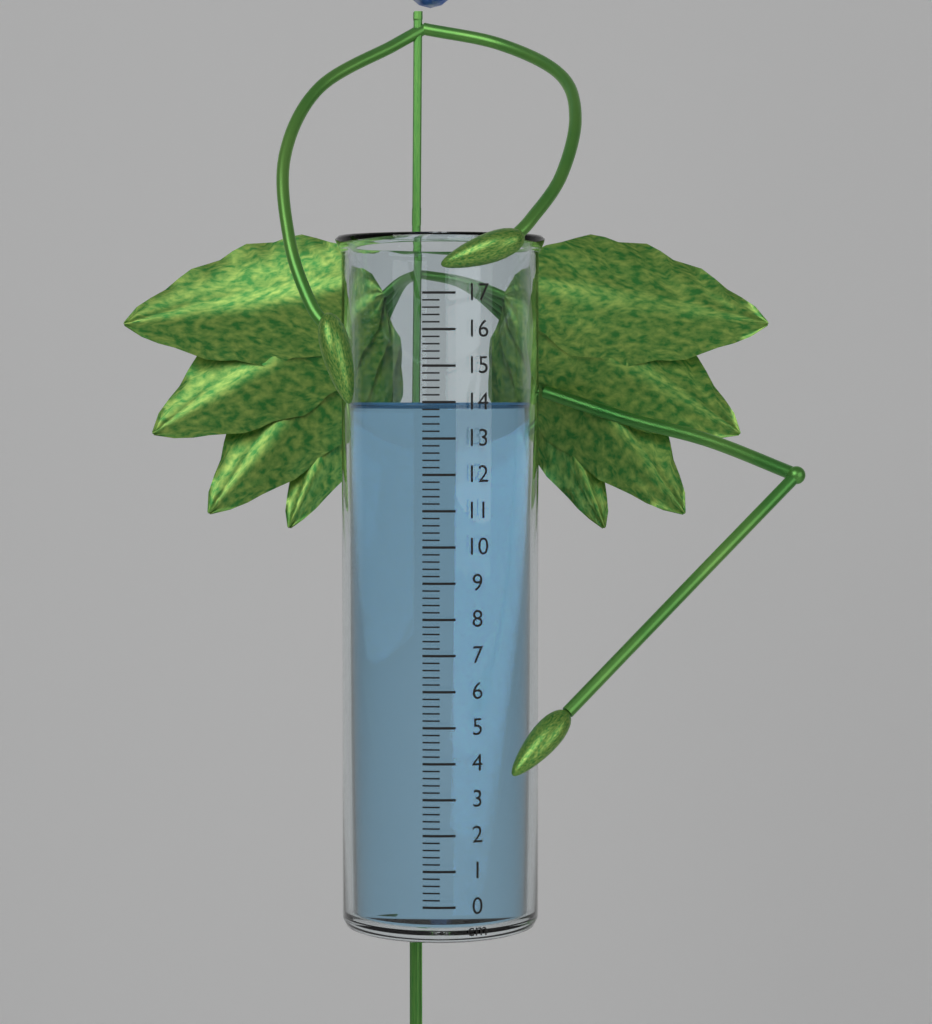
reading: 14.0 cm
